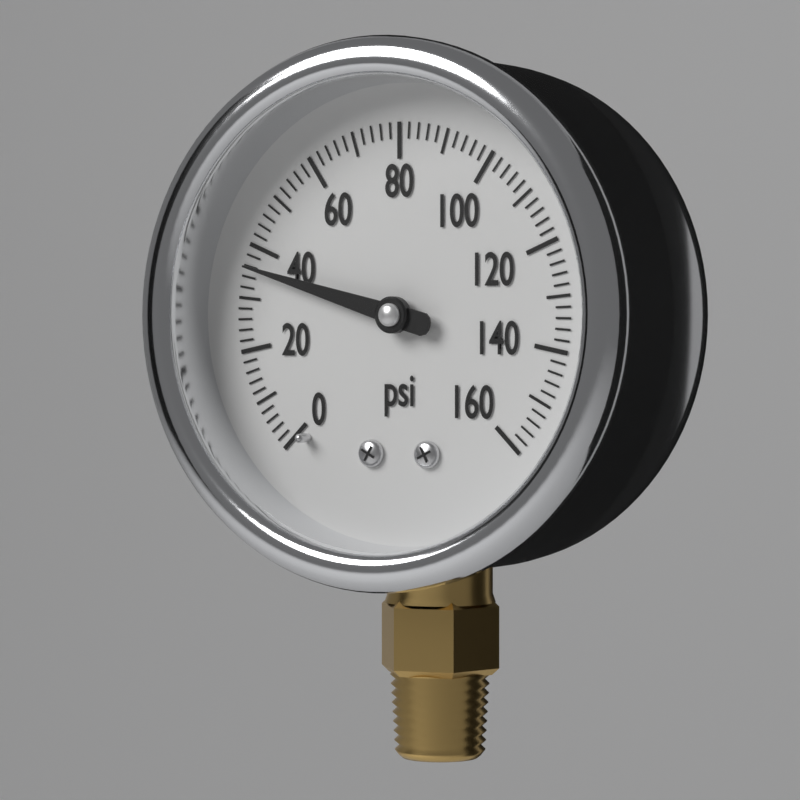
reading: 36 psi
